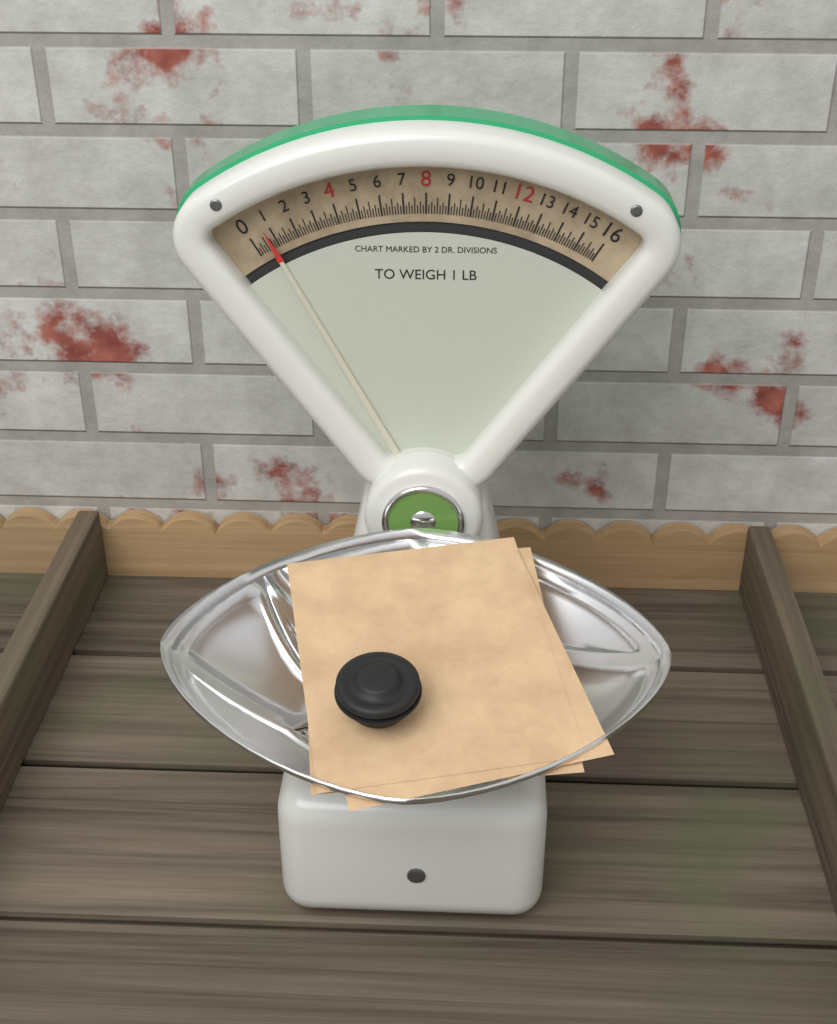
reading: 0.750 oz
